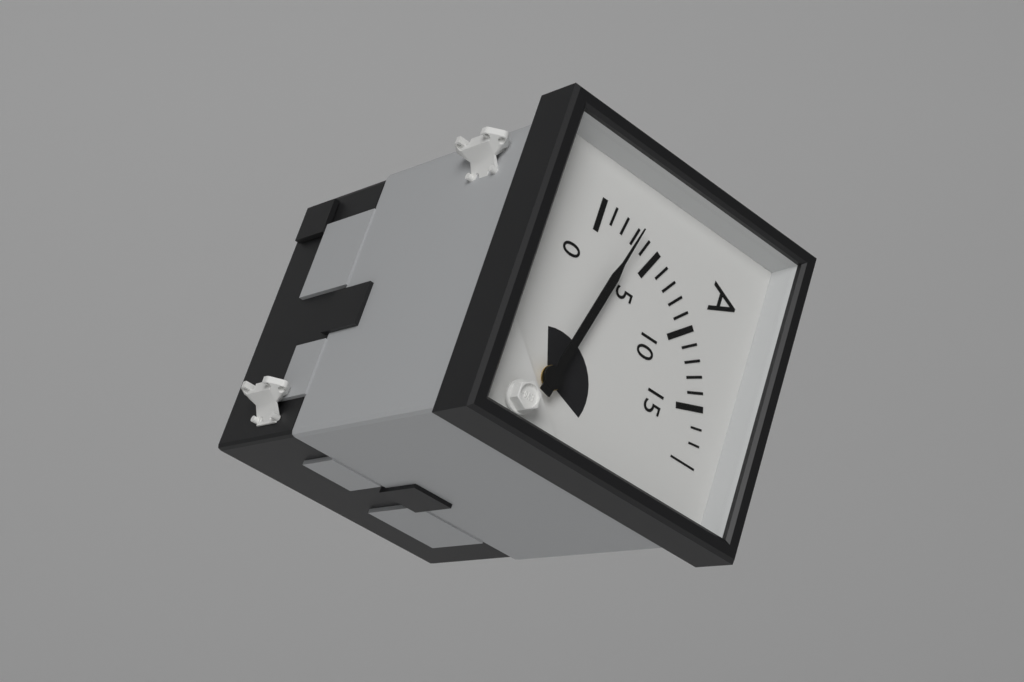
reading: 3 A
